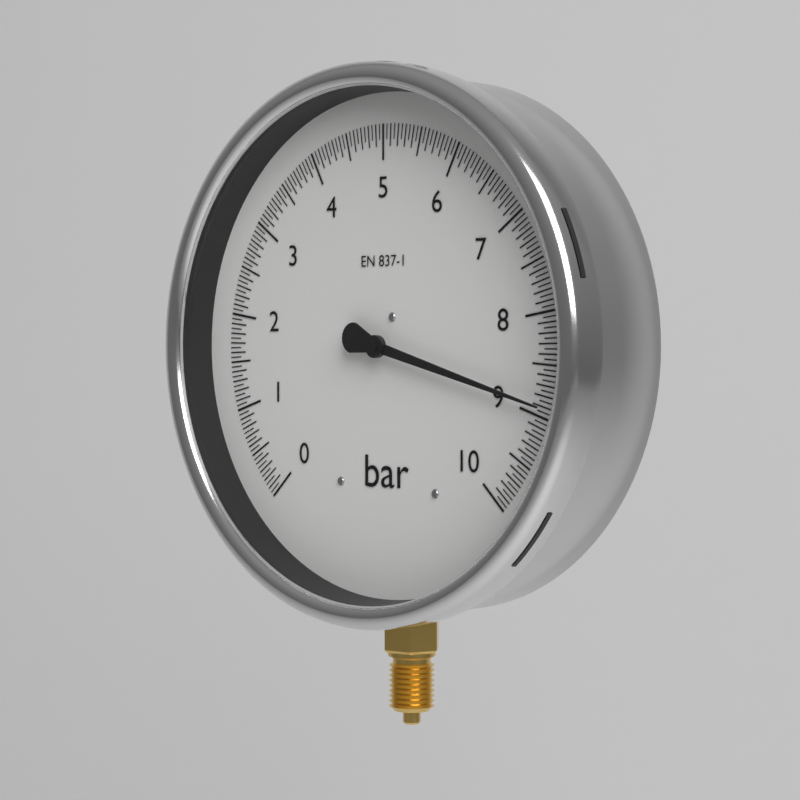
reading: 8.90 bar
